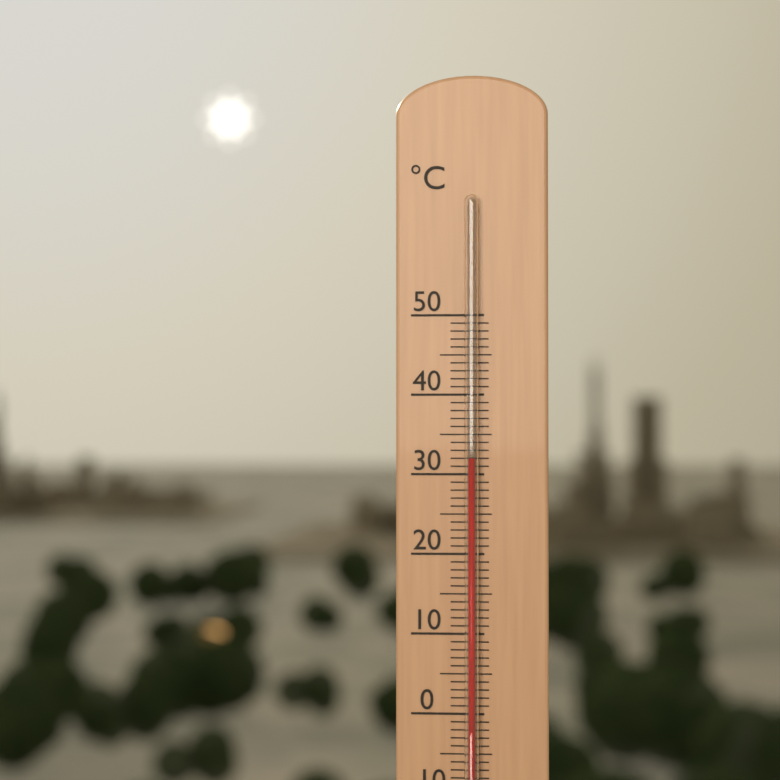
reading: 32 °C
